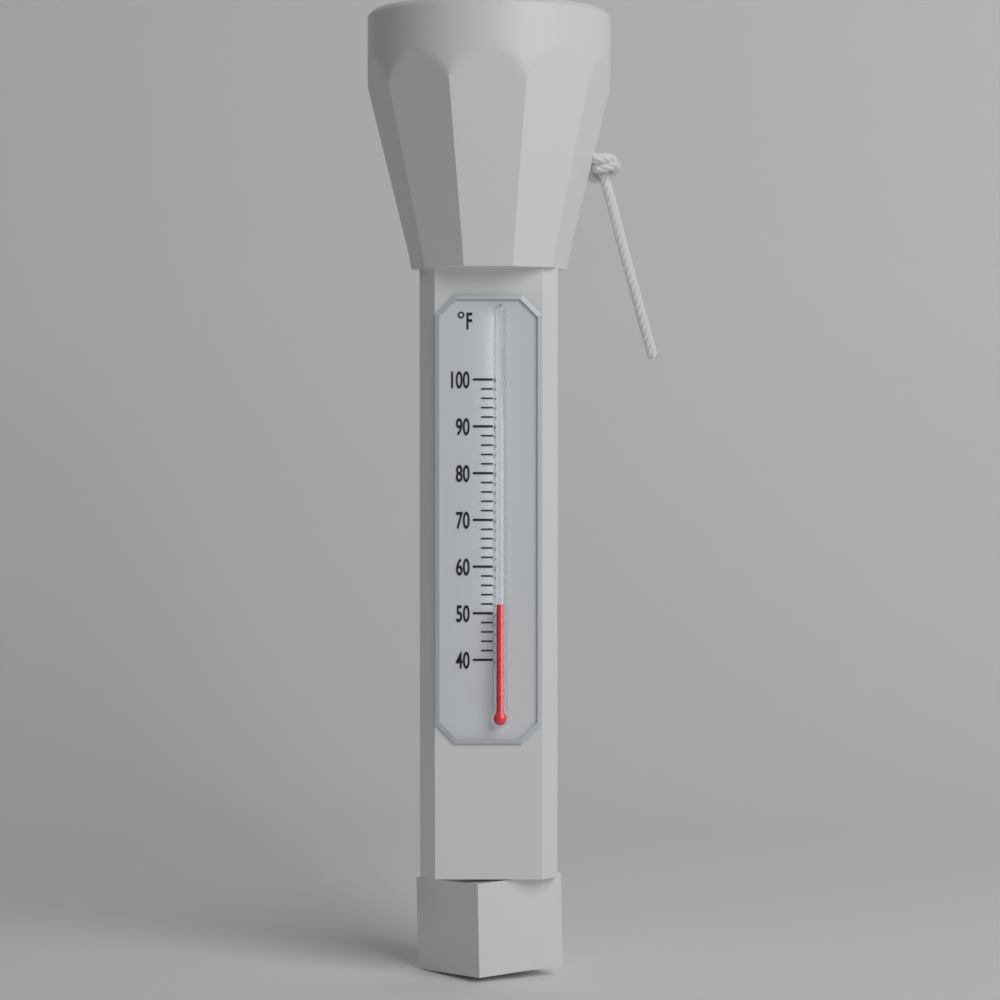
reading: 52 °F
